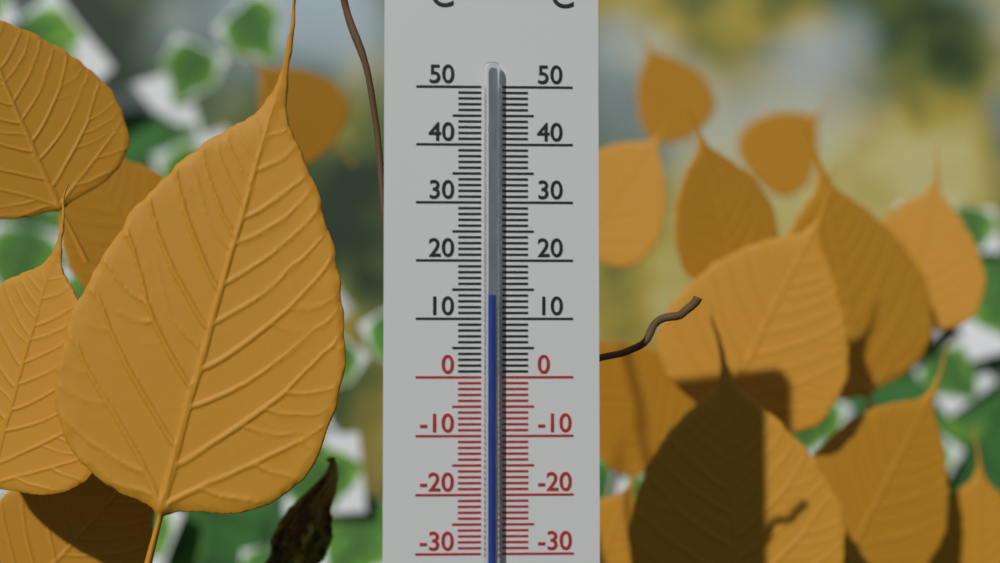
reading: 14 °C
